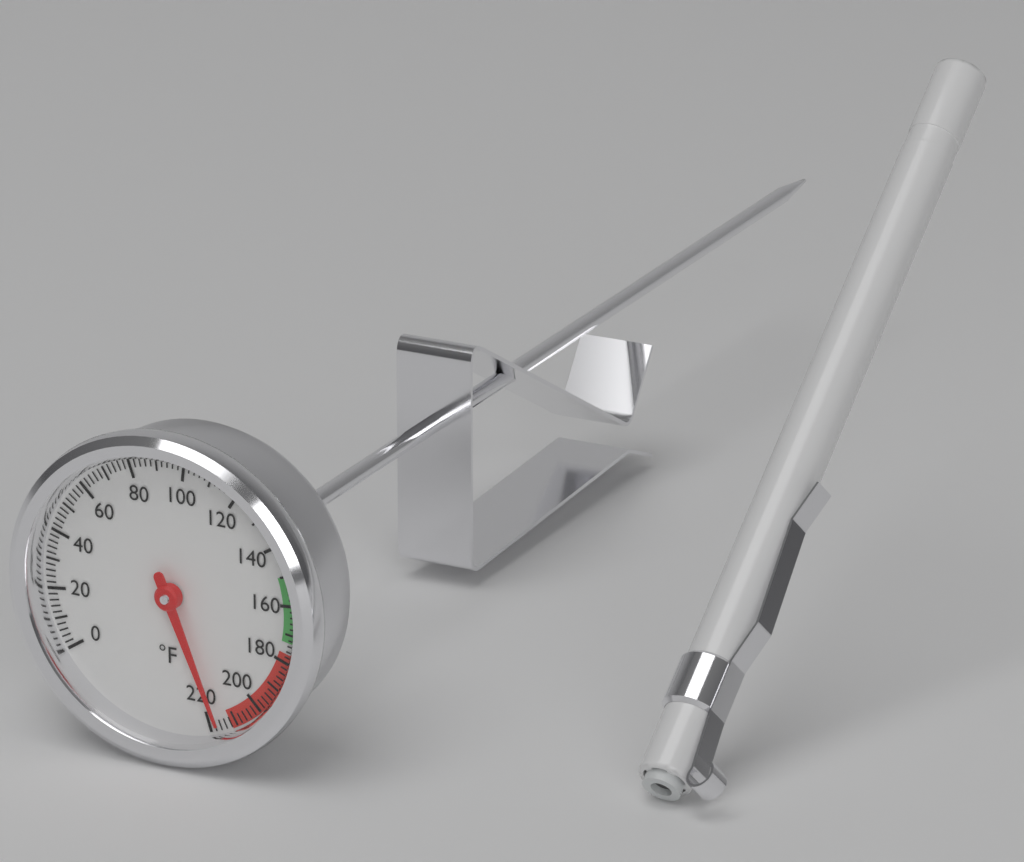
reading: 216 °F
